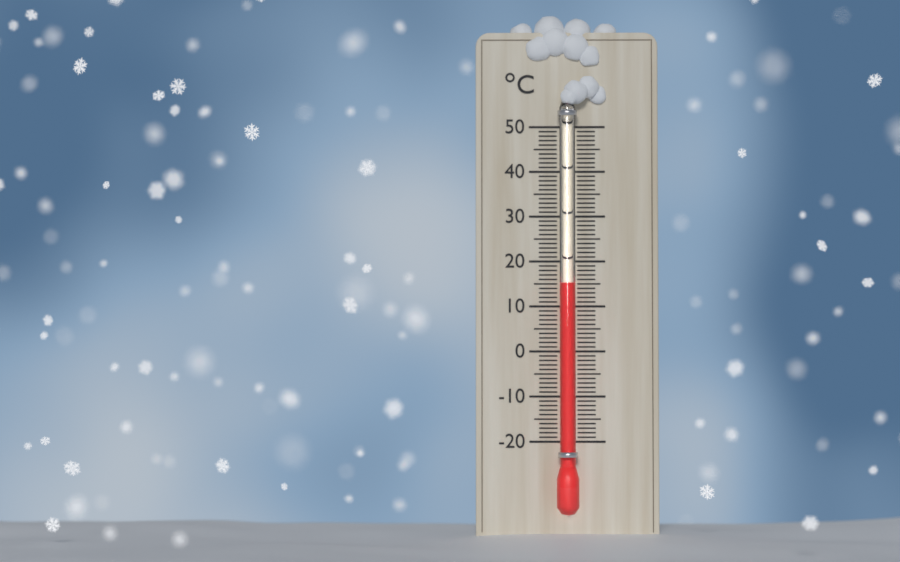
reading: 15 °C
